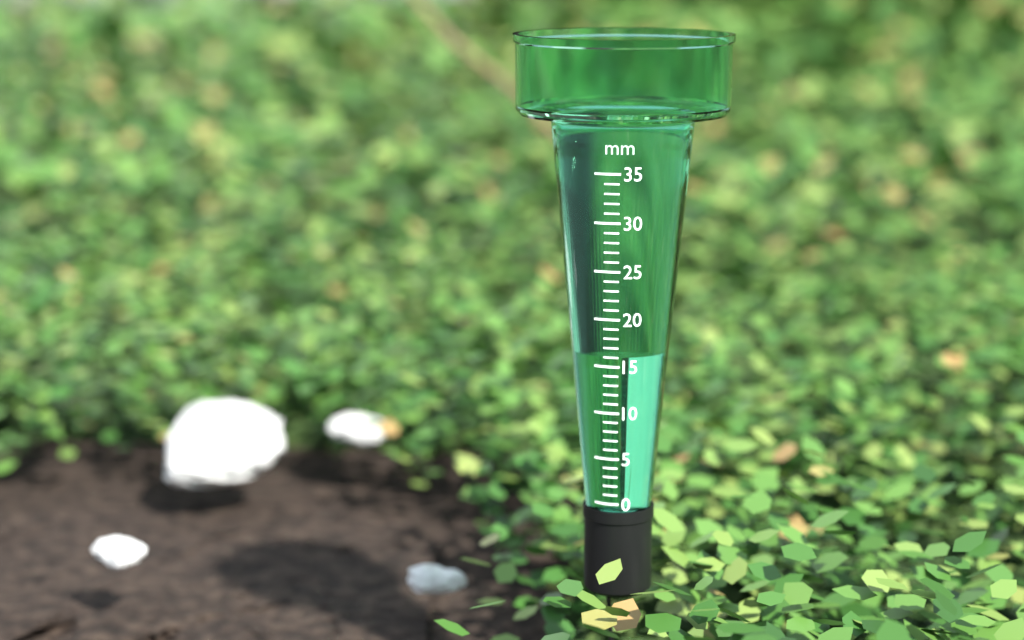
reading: 16 mm
